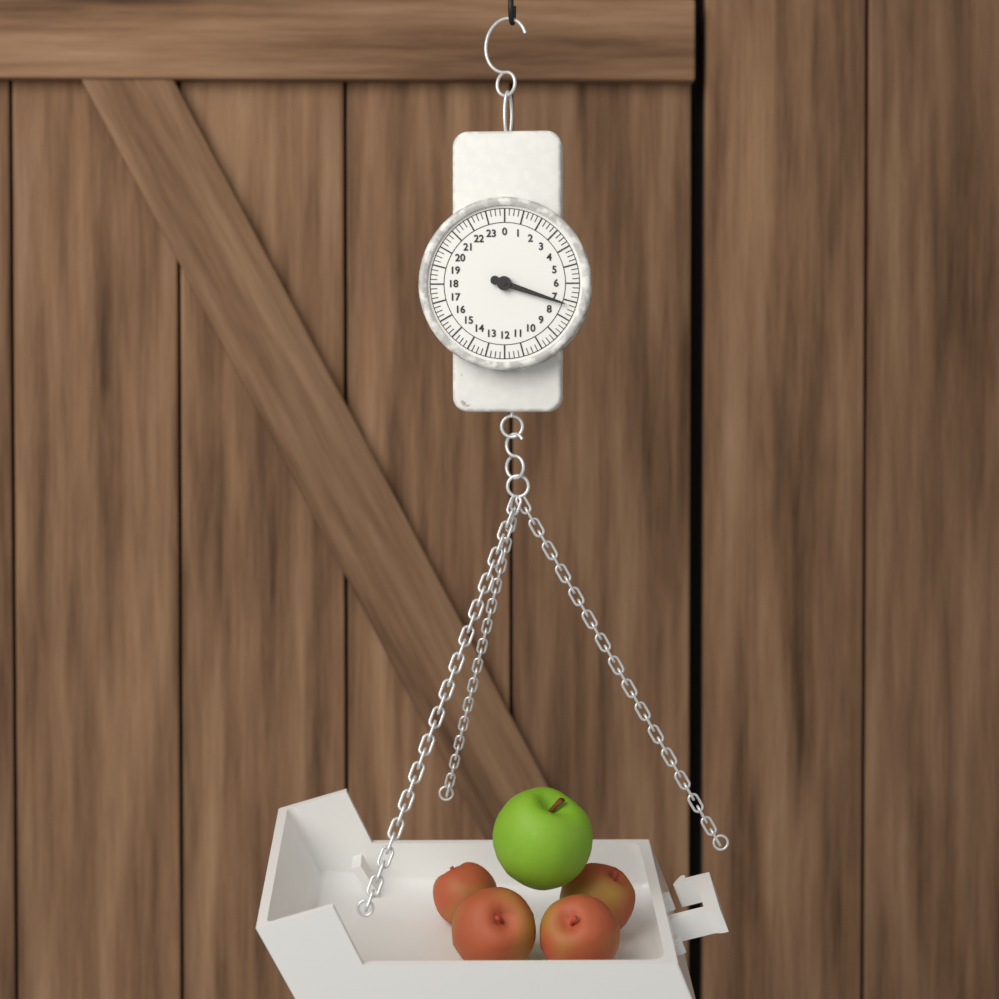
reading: 7.25 (no unit)
